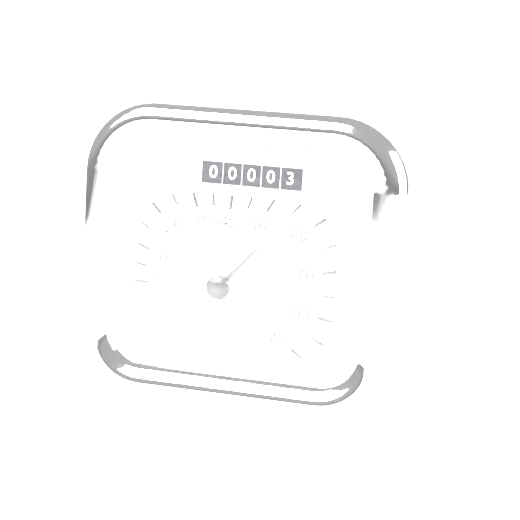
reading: 55 km/h
